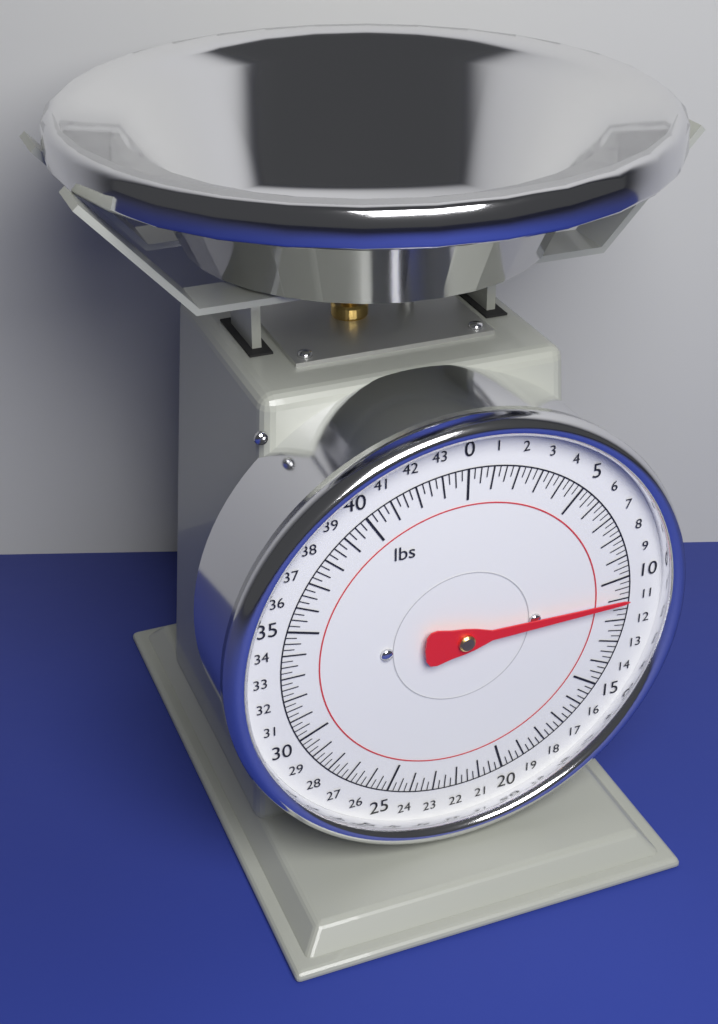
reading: 11.00 lbs
